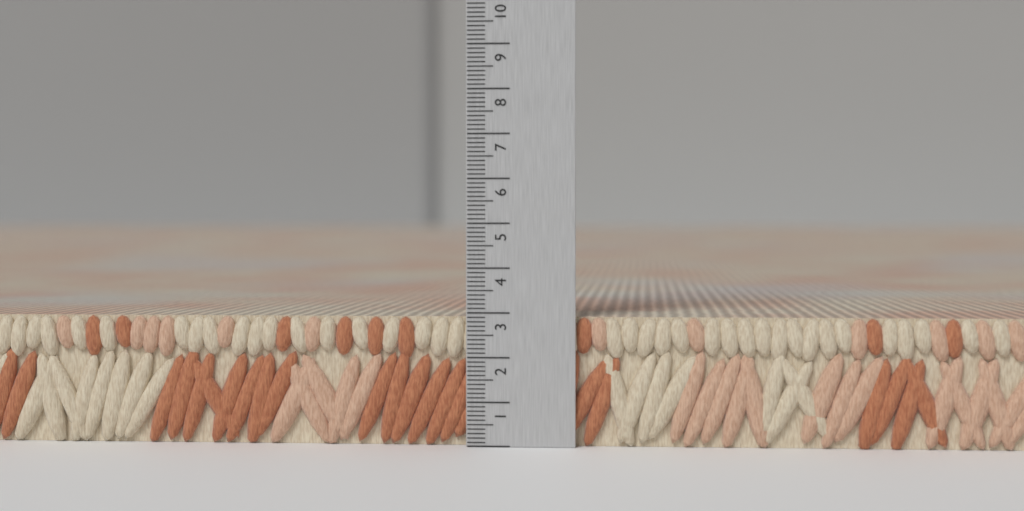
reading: 2.9 (no unit)
